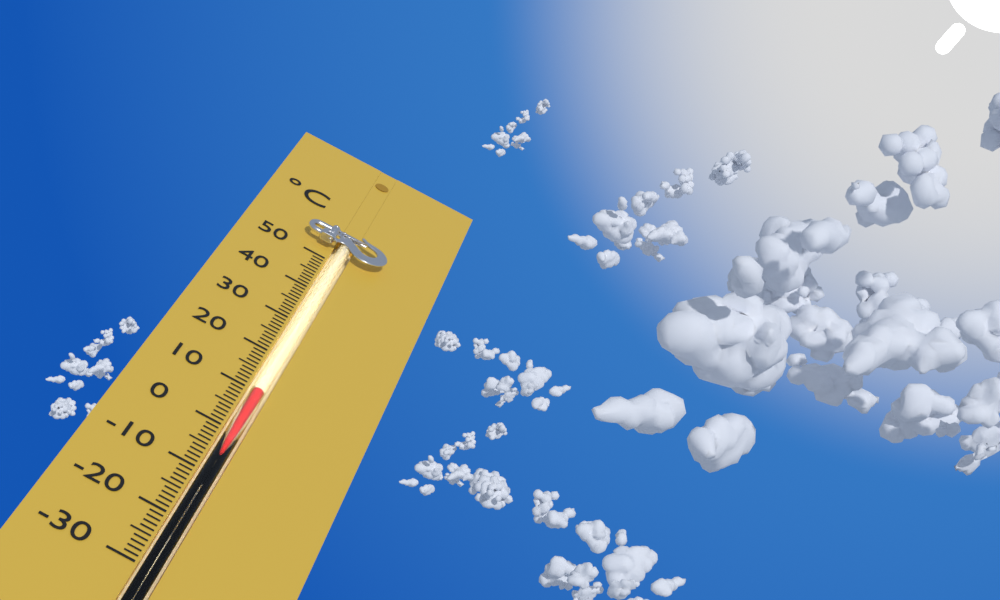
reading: 10 °C
